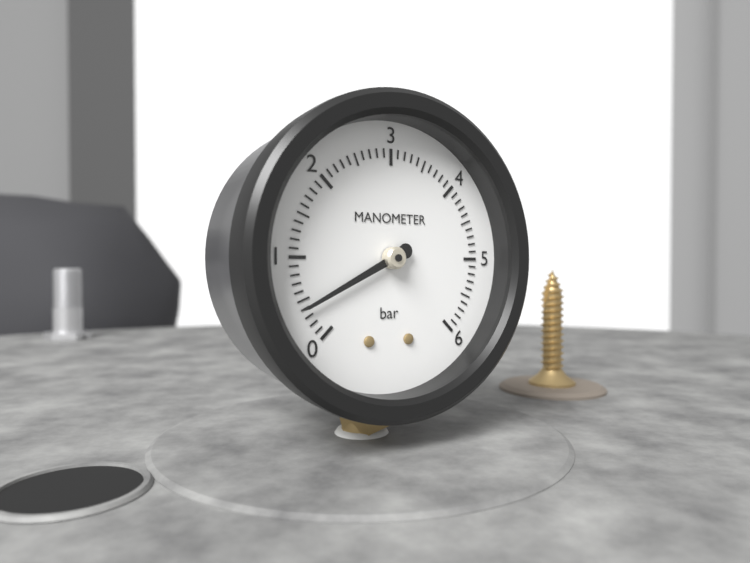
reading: 0.4 bar
